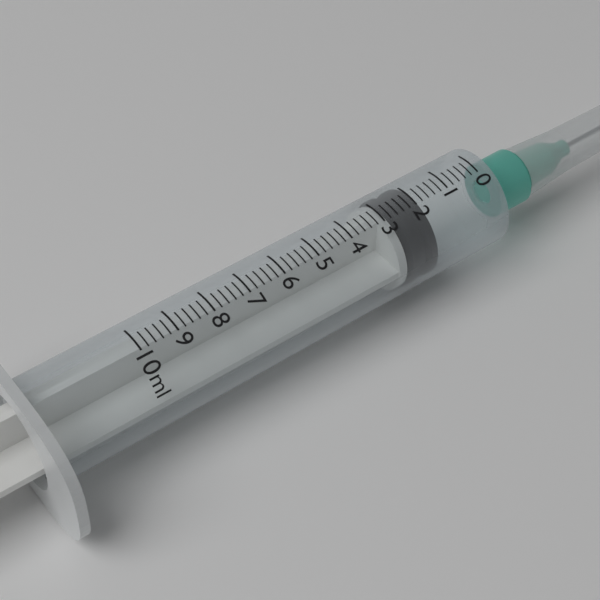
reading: 1.8 ml
